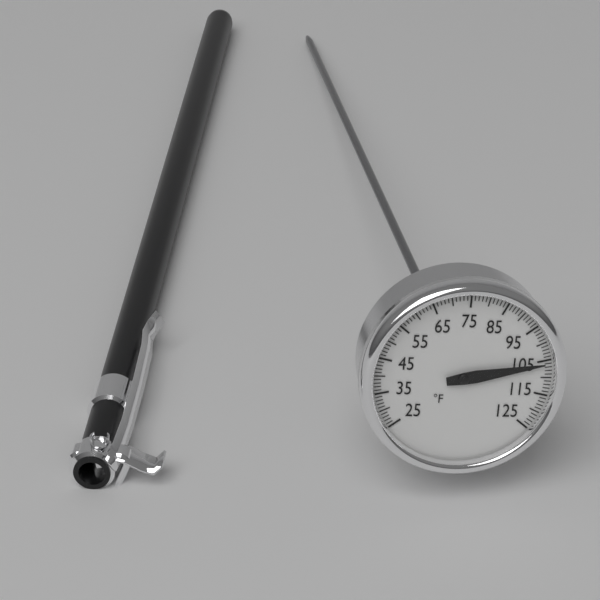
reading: 106 °F
